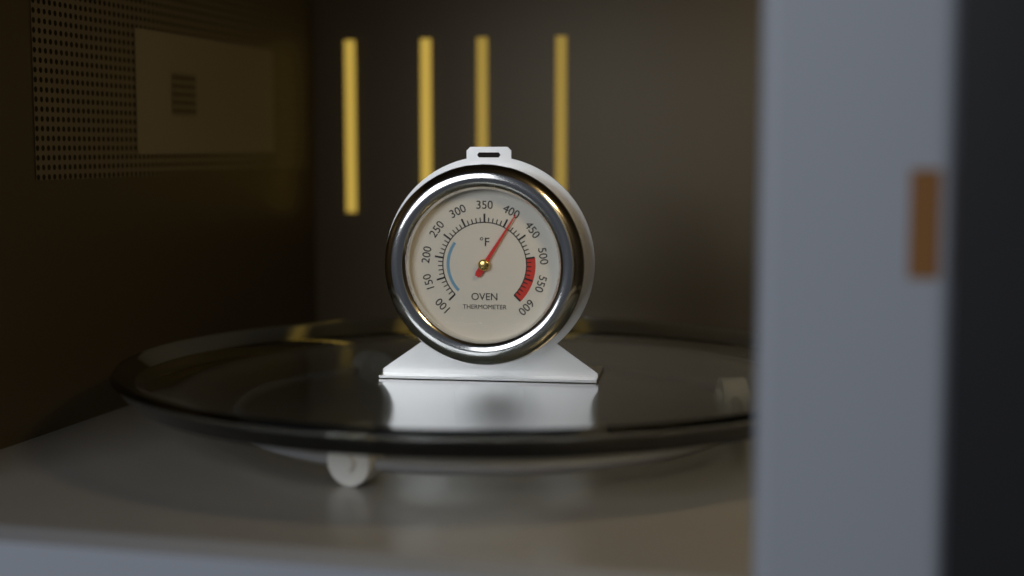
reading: 410 °F
